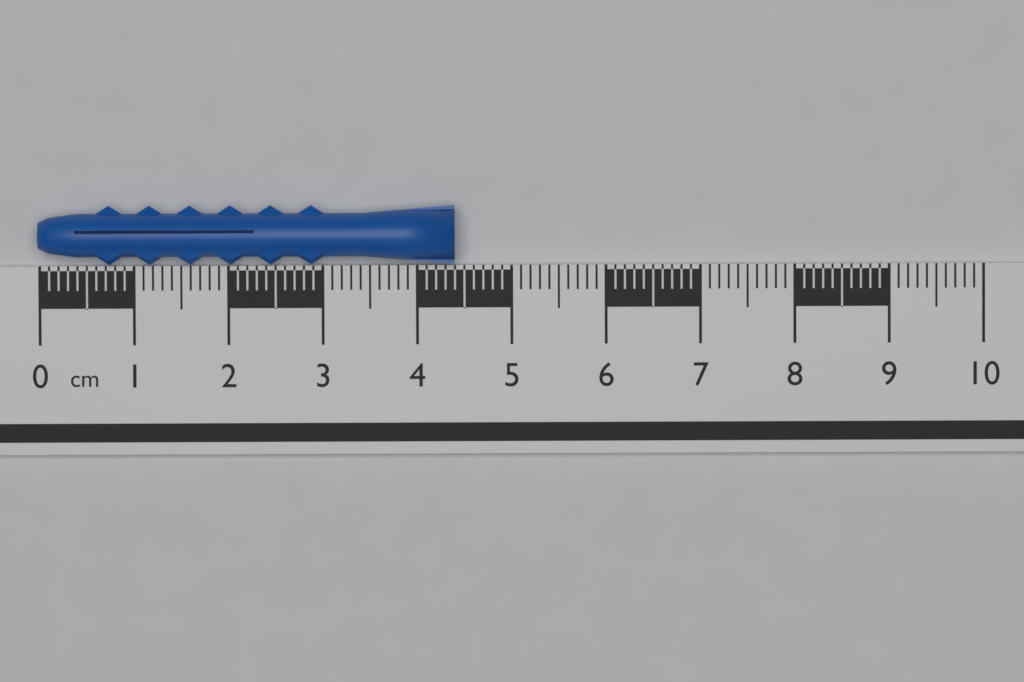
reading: 4.4 cm
